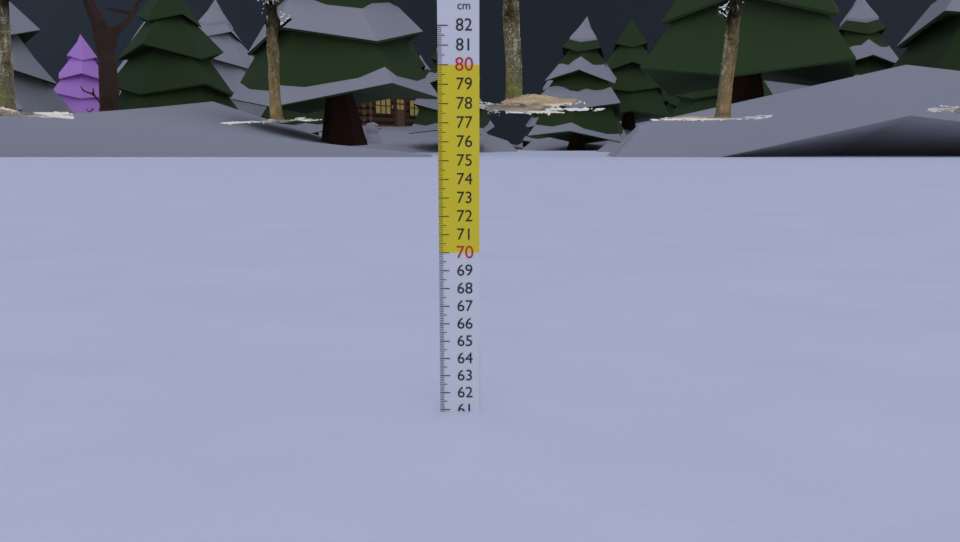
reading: 60.9 cm
